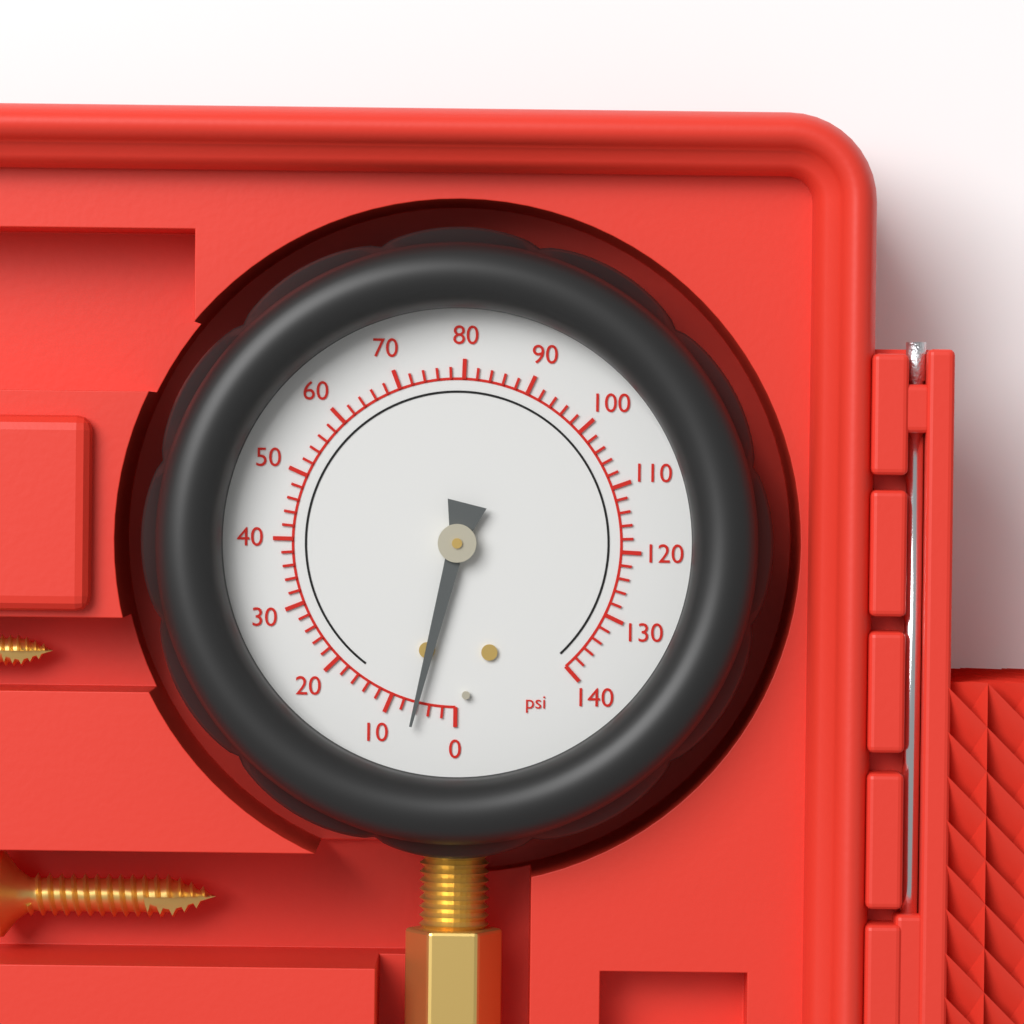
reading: 6 psi
